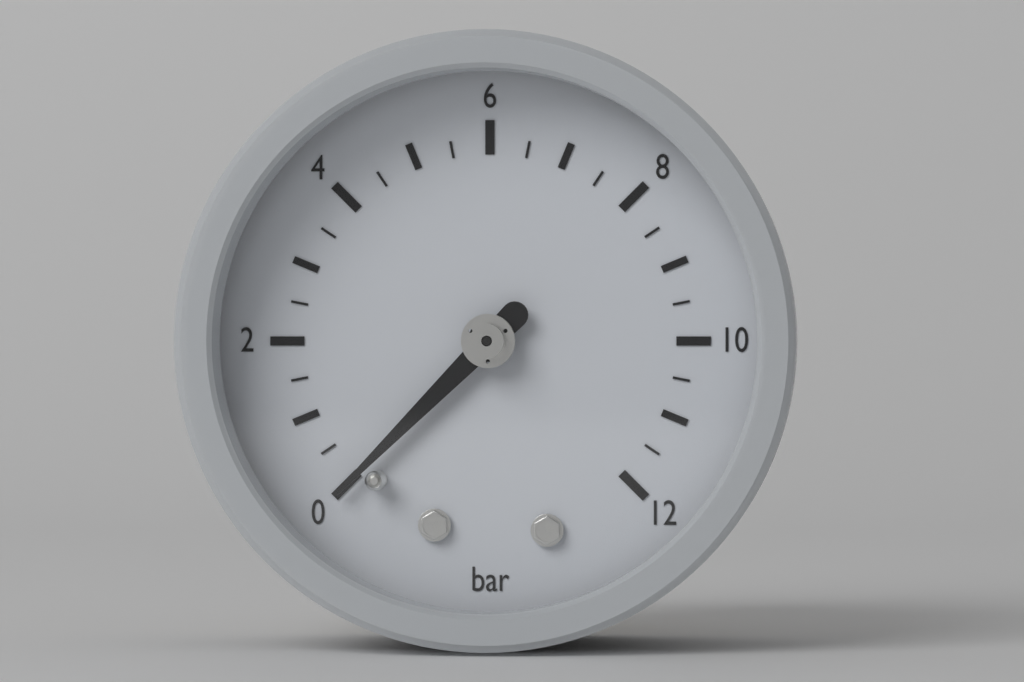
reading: 0.0 bar
